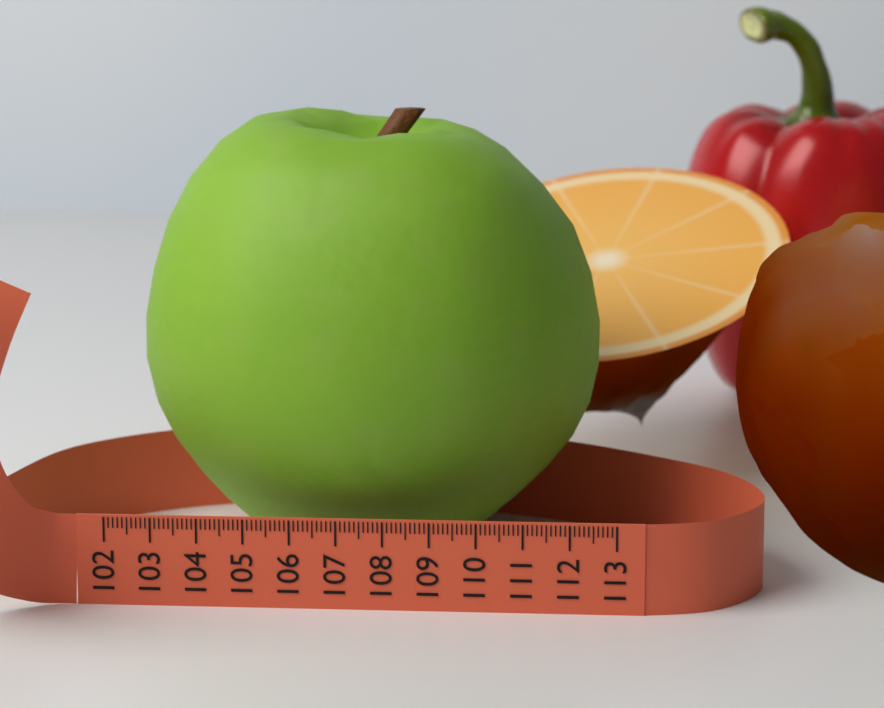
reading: 112.5 (no unit)
